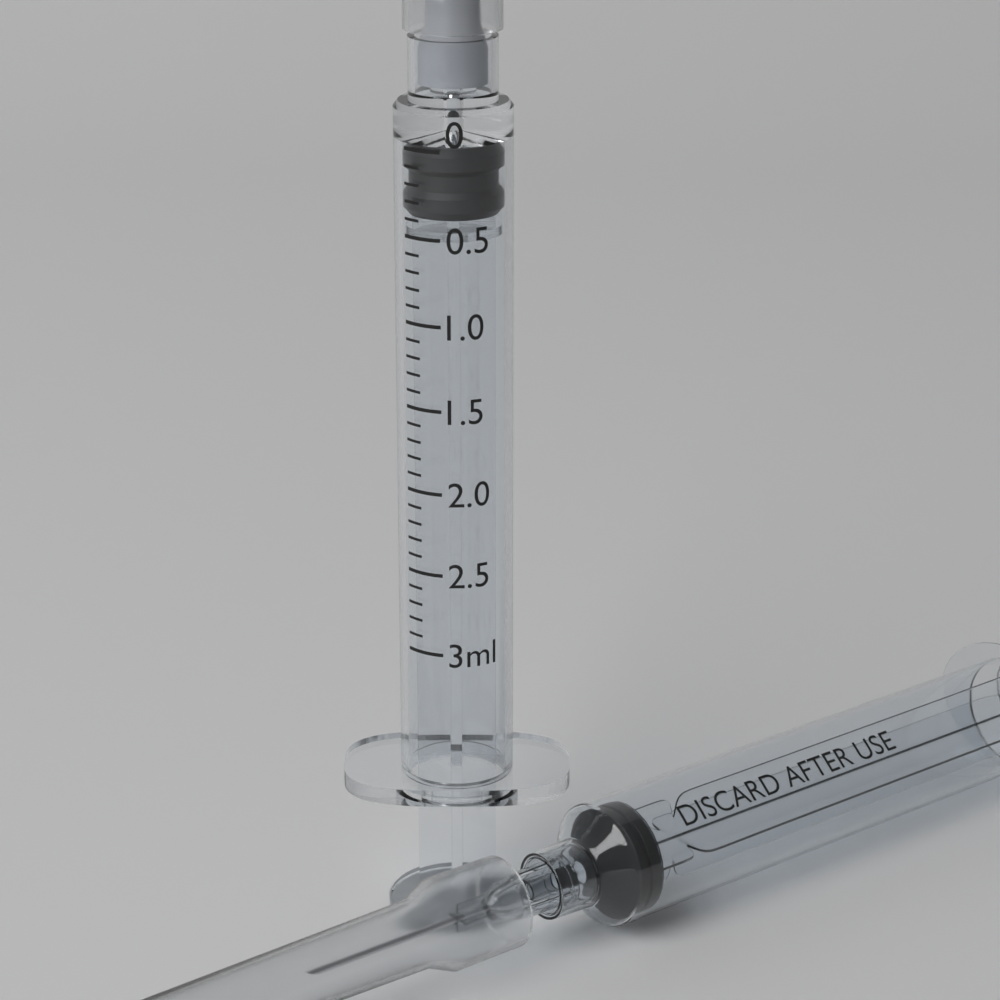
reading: 0.0 ml
